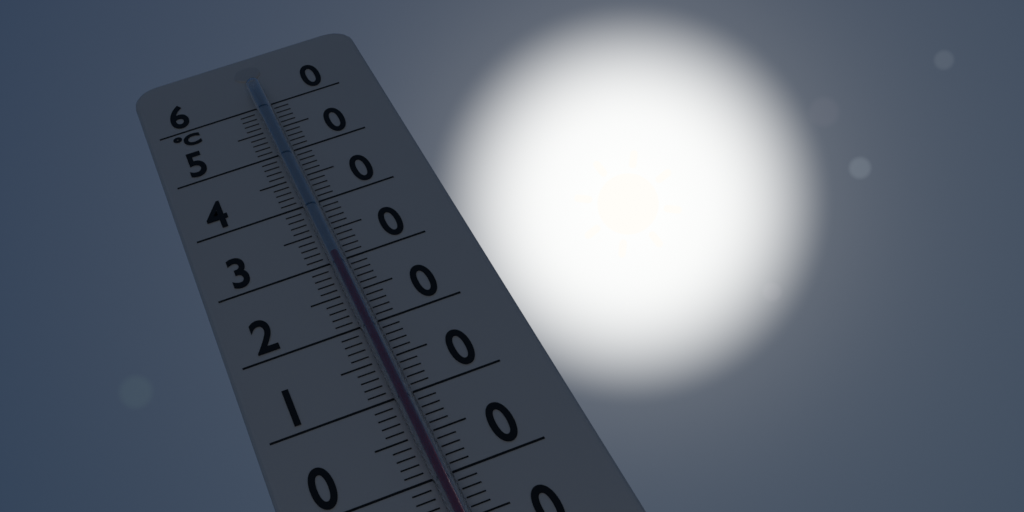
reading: 30 °C
